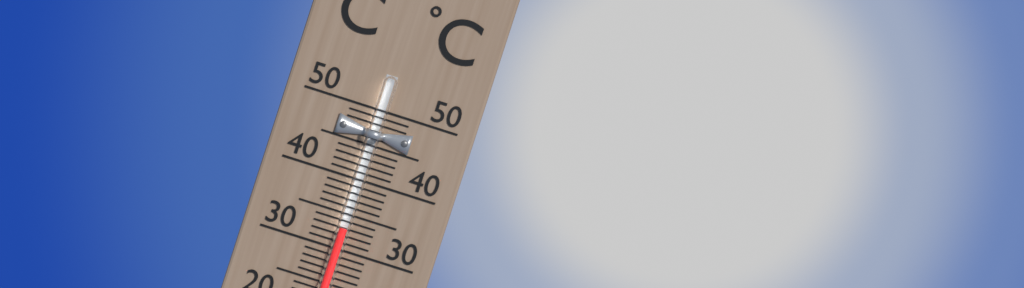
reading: 33 °C
